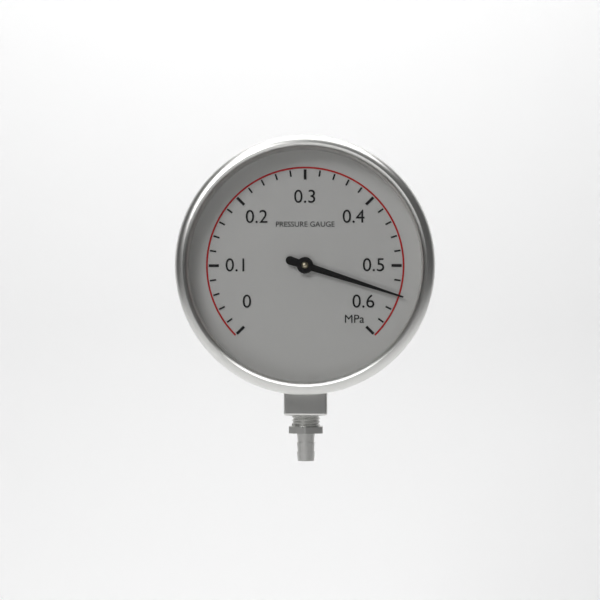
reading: 0.54 MPa
